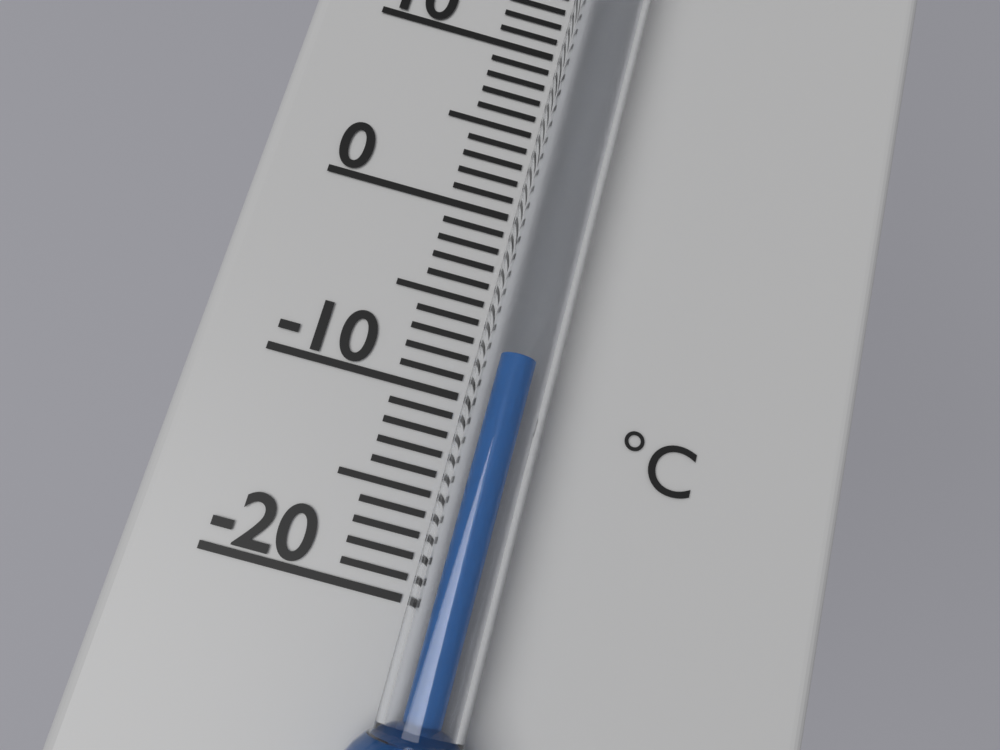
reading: -8 °C
